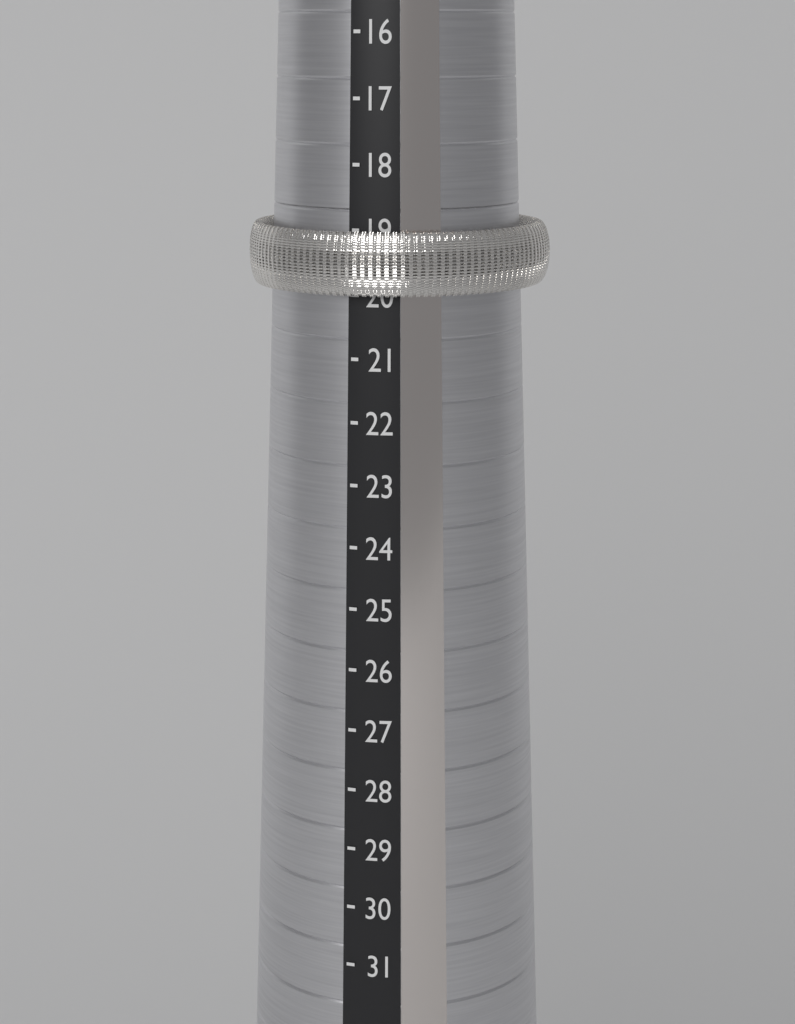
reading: 20 (no unit)
